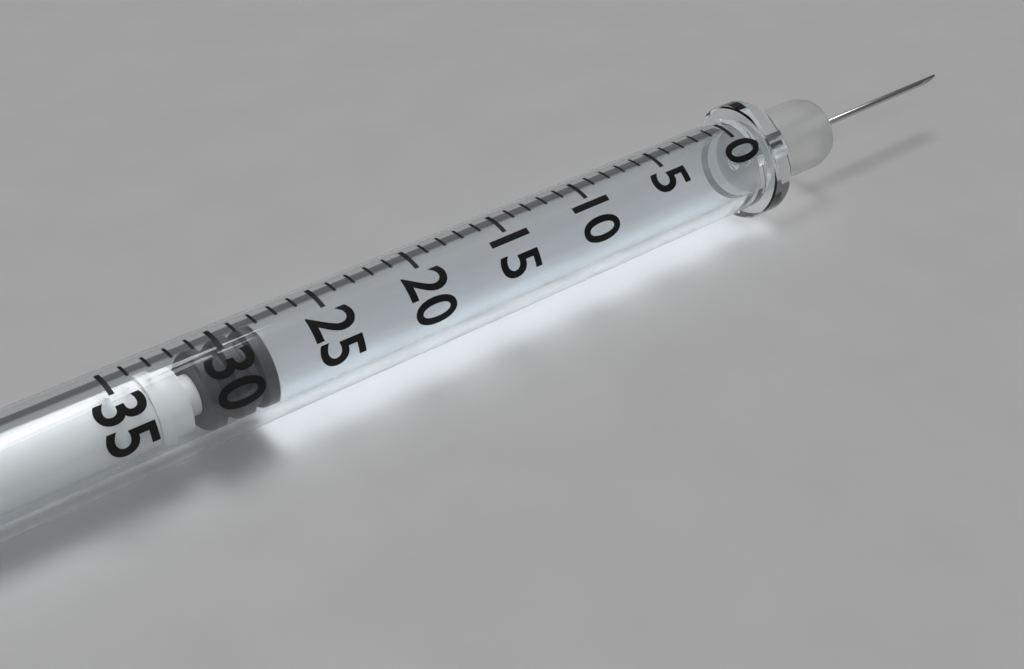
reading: 28 (no unit)
